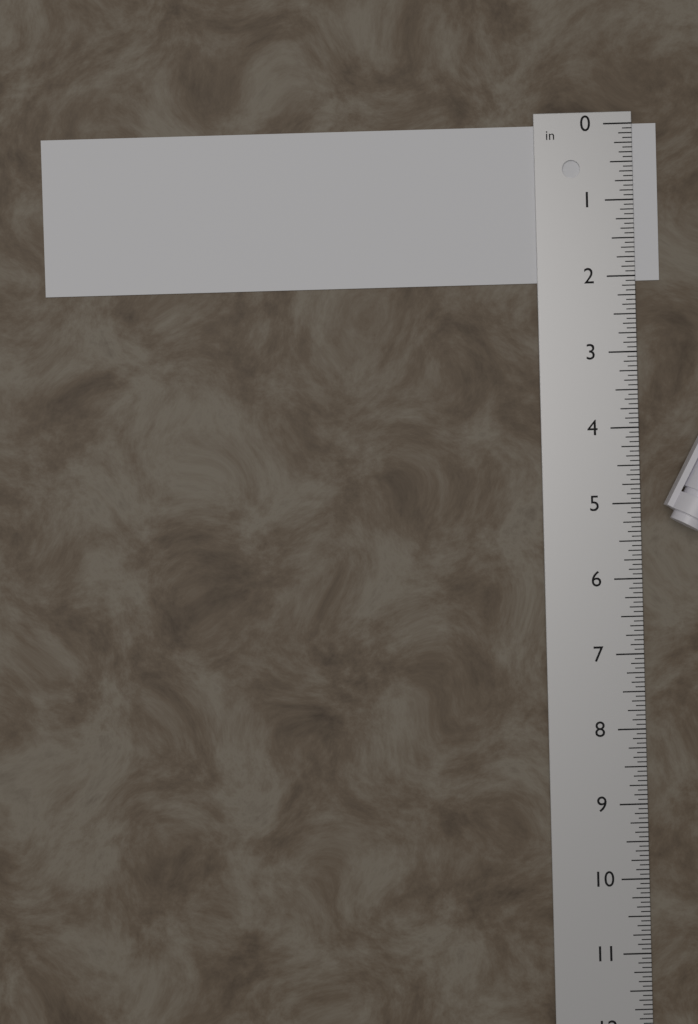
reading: 2.0625 in
